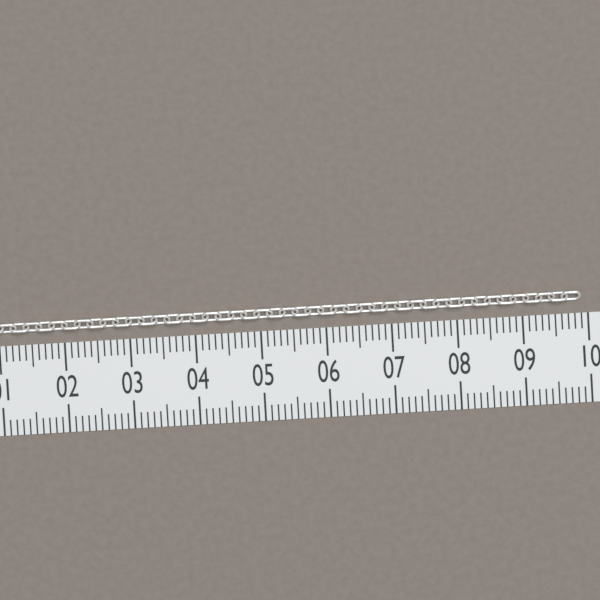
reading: 9.9 (no unit)
